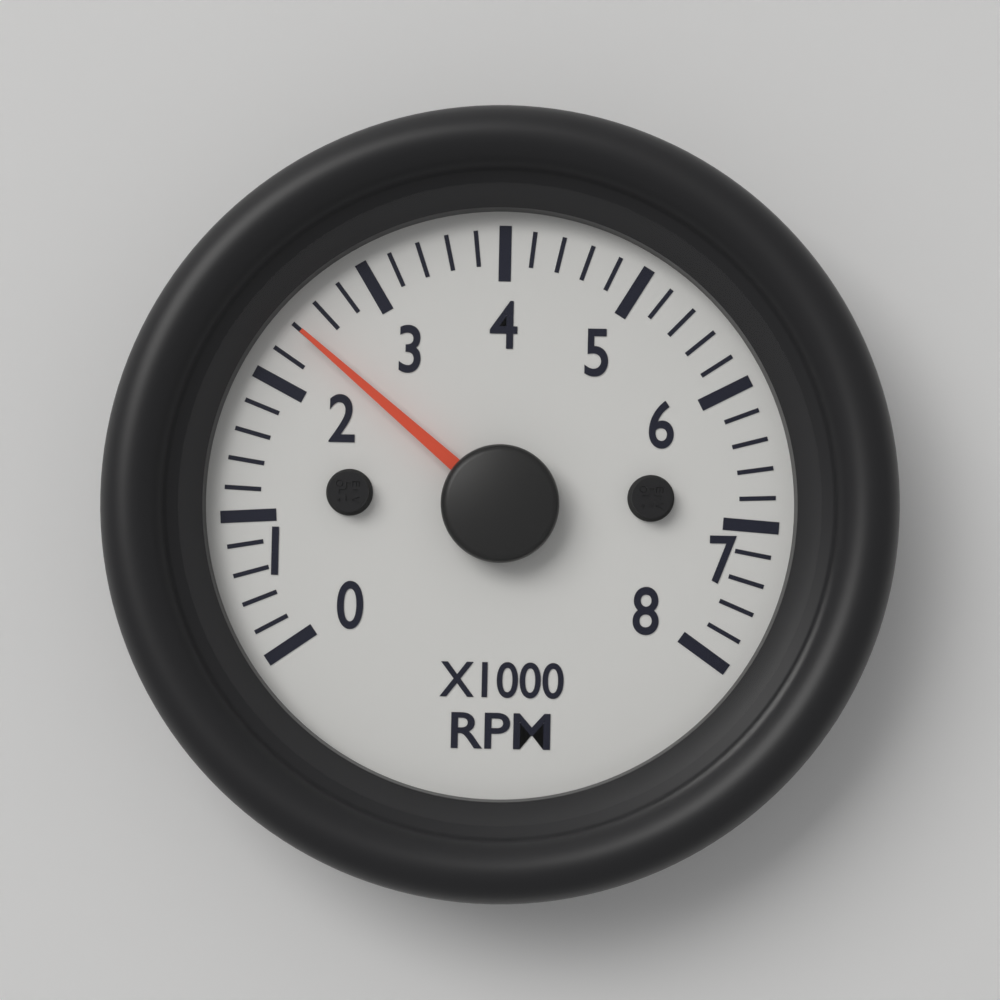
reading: 2400 RPM
